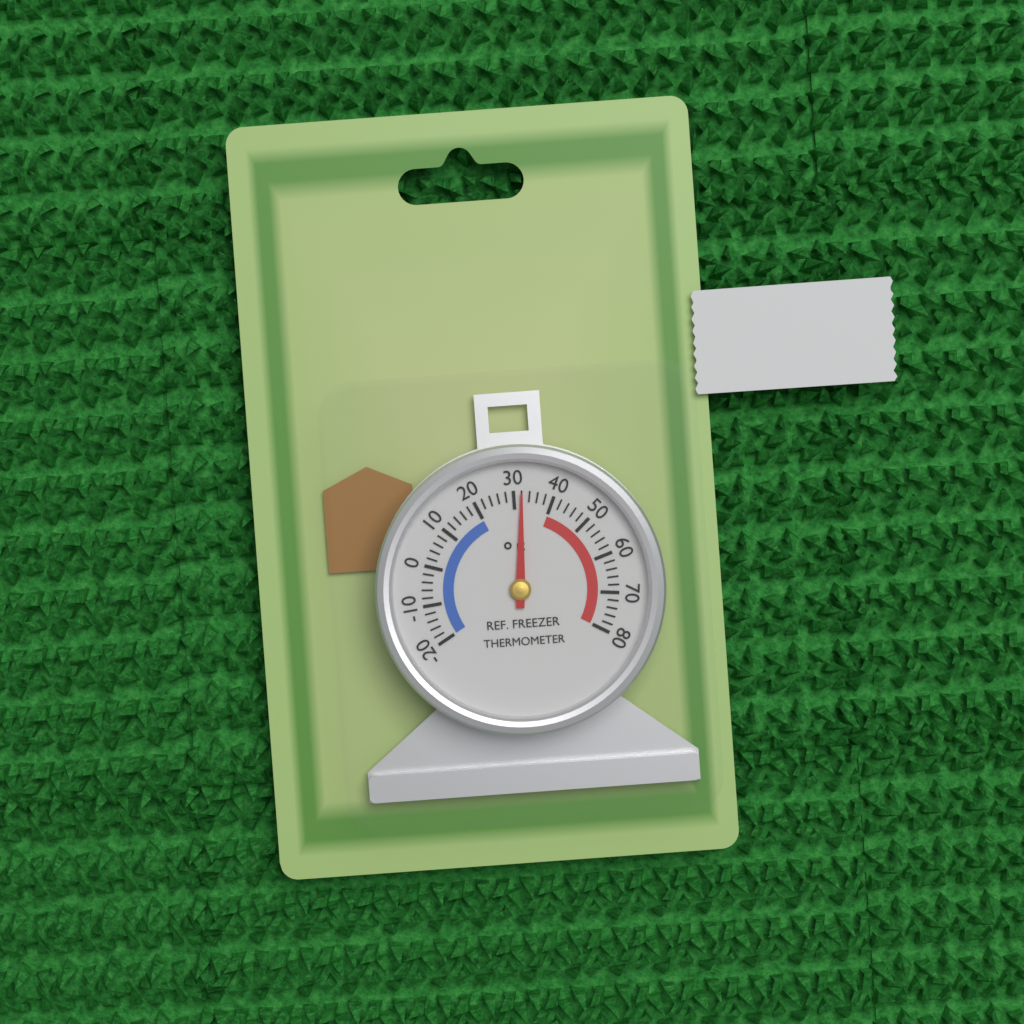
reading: 32 °F
